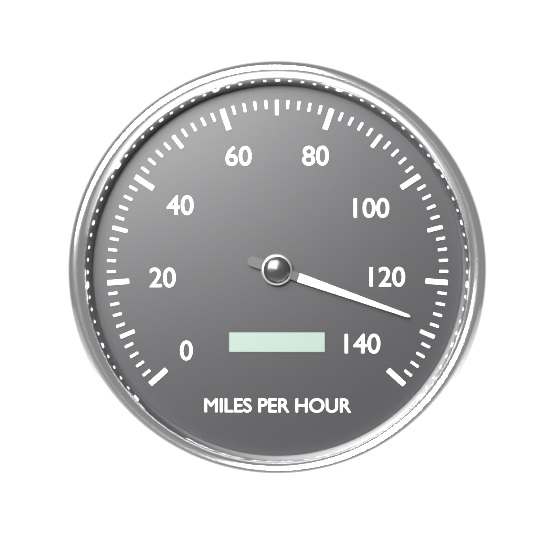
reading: 128 mph
